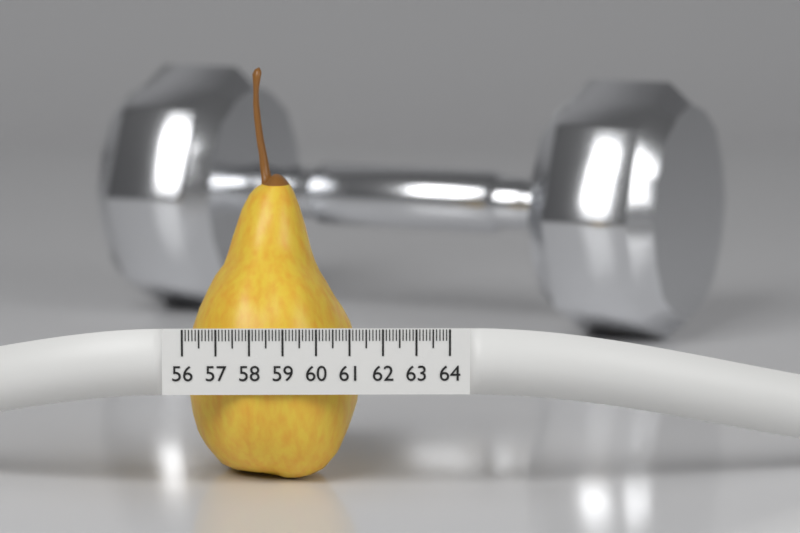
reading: 61.3 (no unit)
